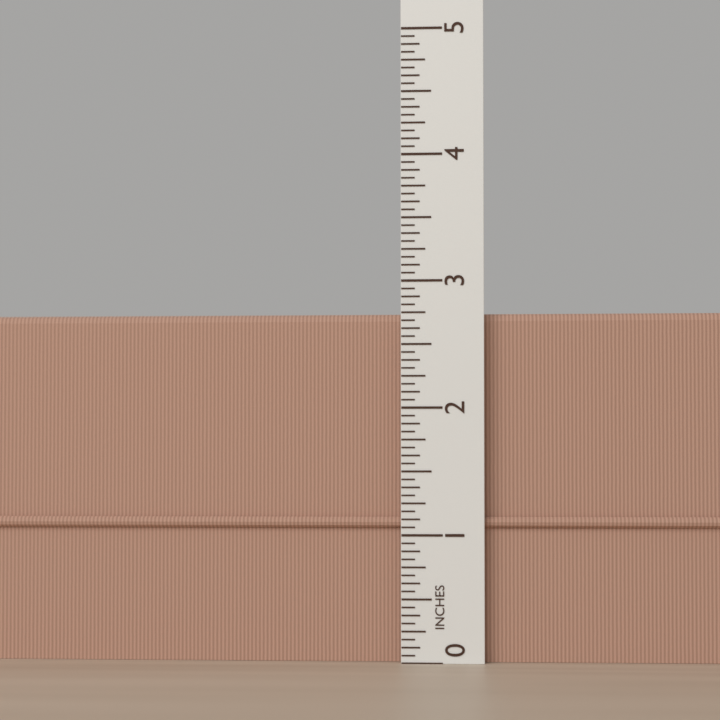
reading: 2.7500 in
